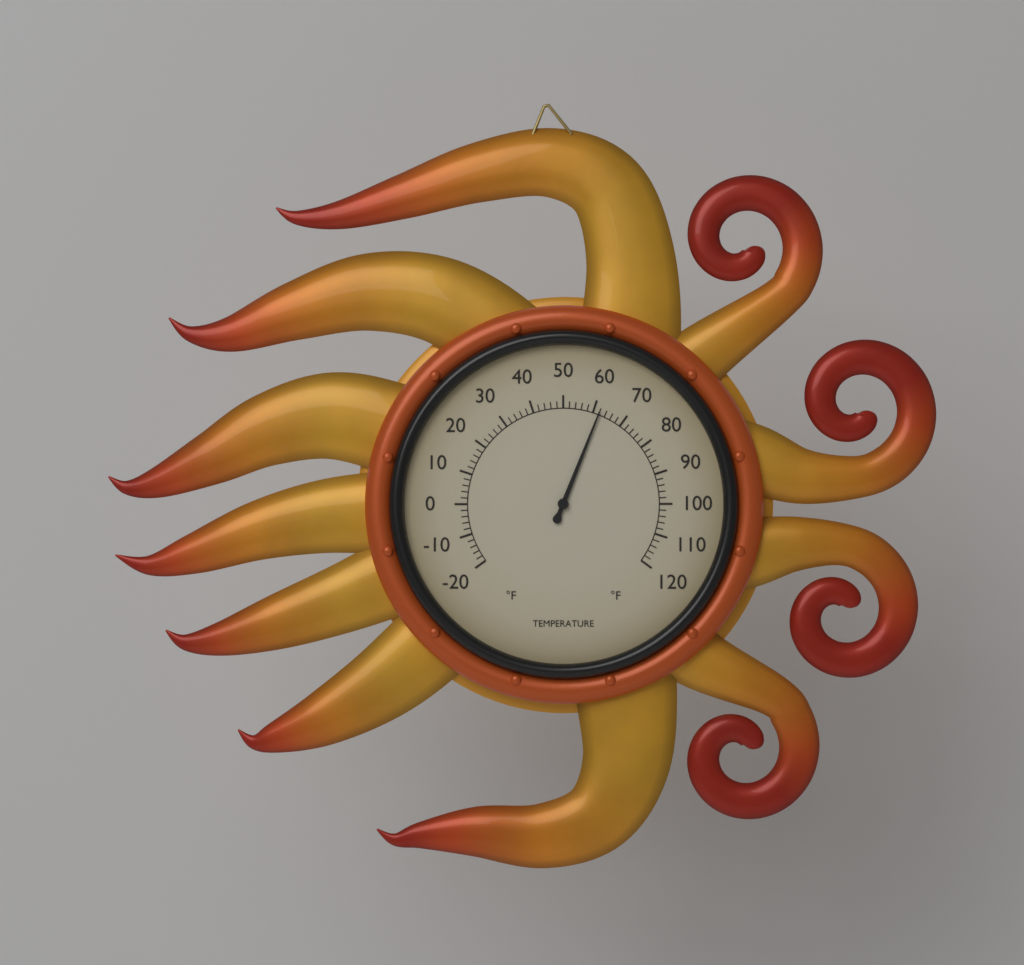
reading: 62 °F
